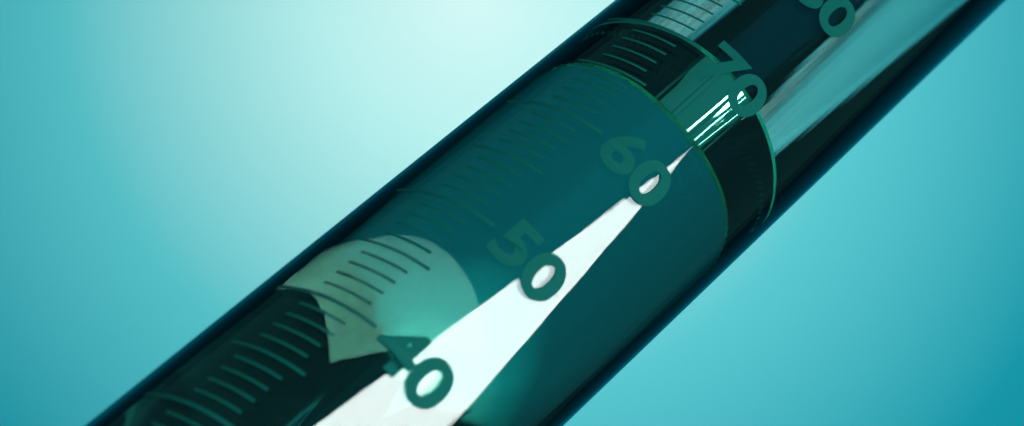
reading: 71 ml
